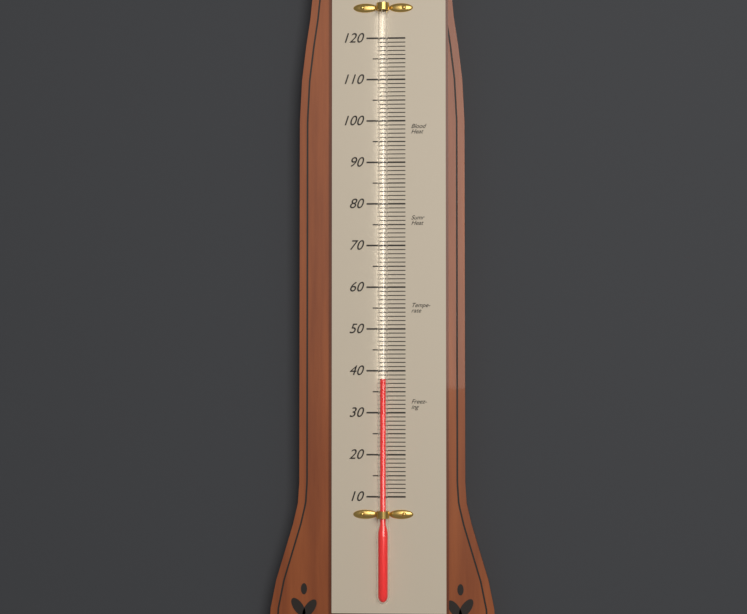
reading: 38 (no unit)
